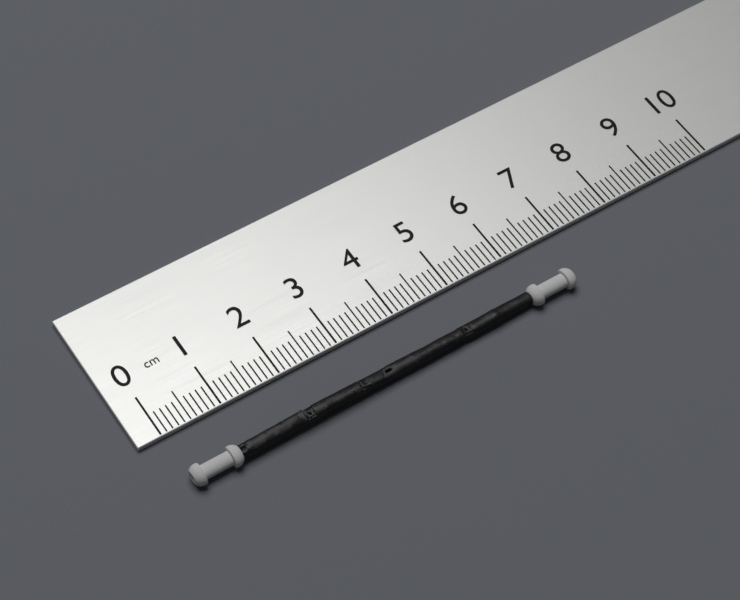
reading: 6.7 cm
